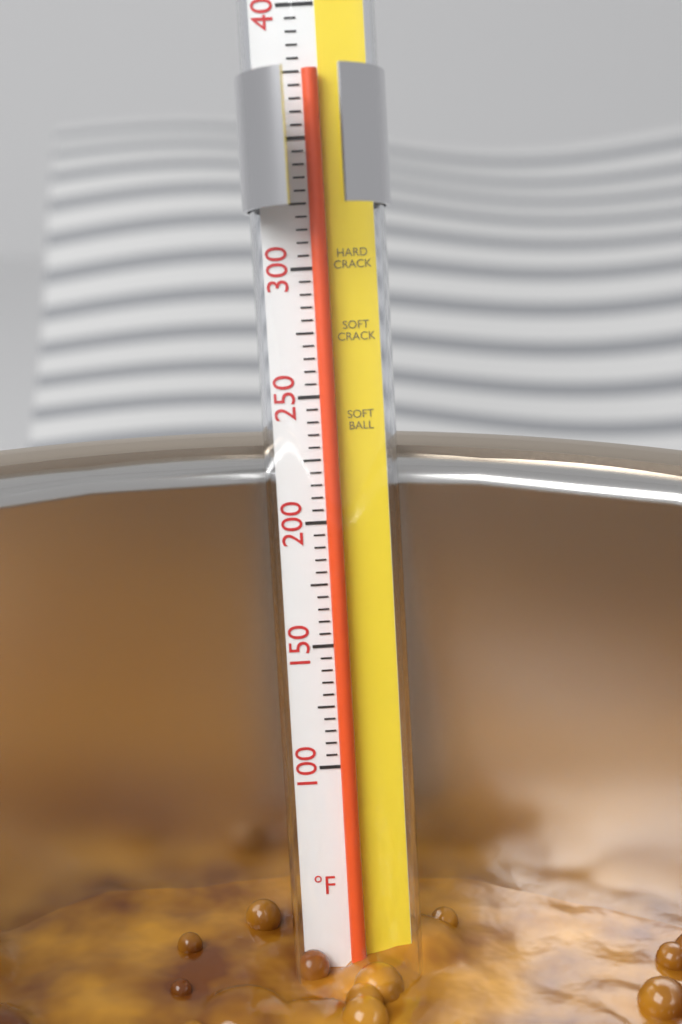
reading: 375 °F
